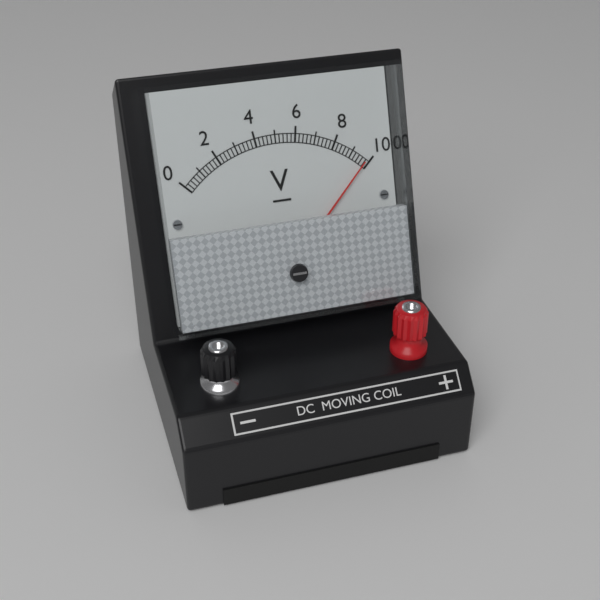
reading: 9.8 V
